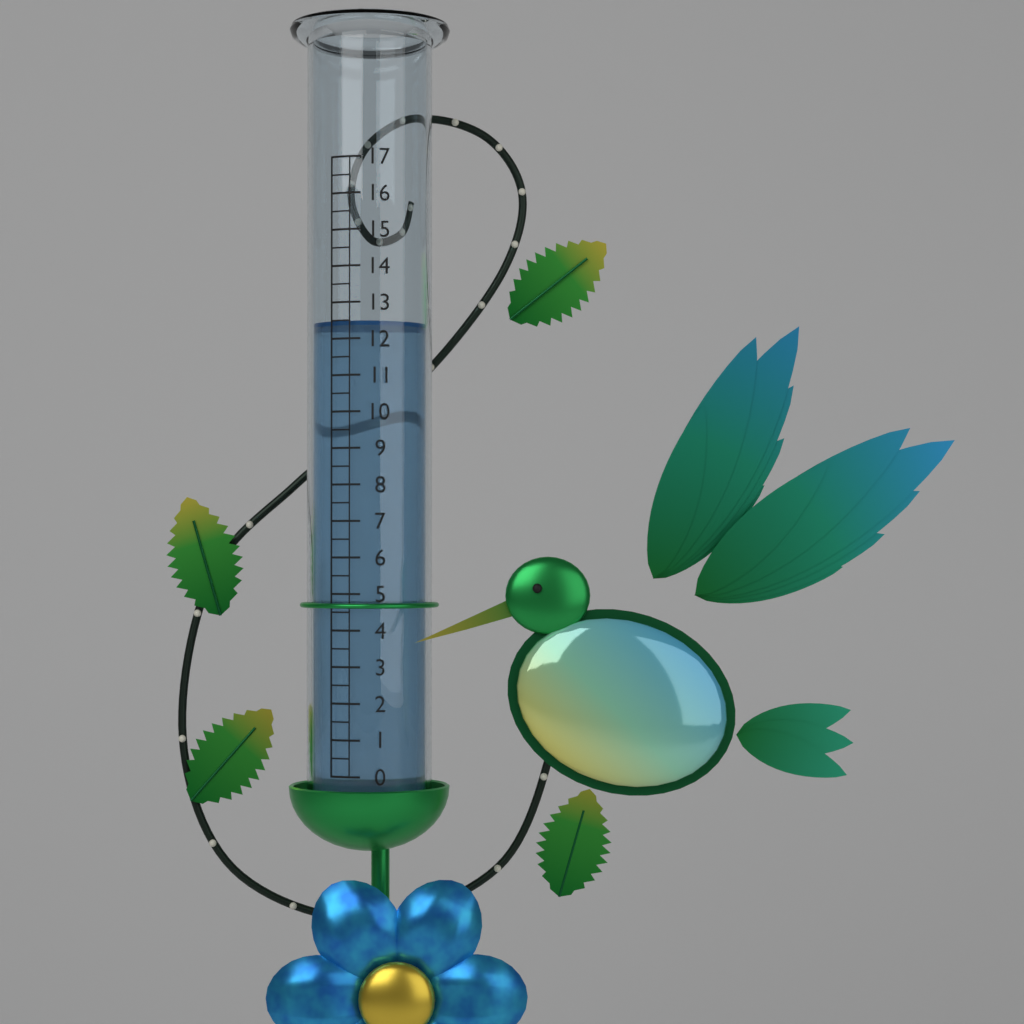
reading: 12.5 (no unit)
